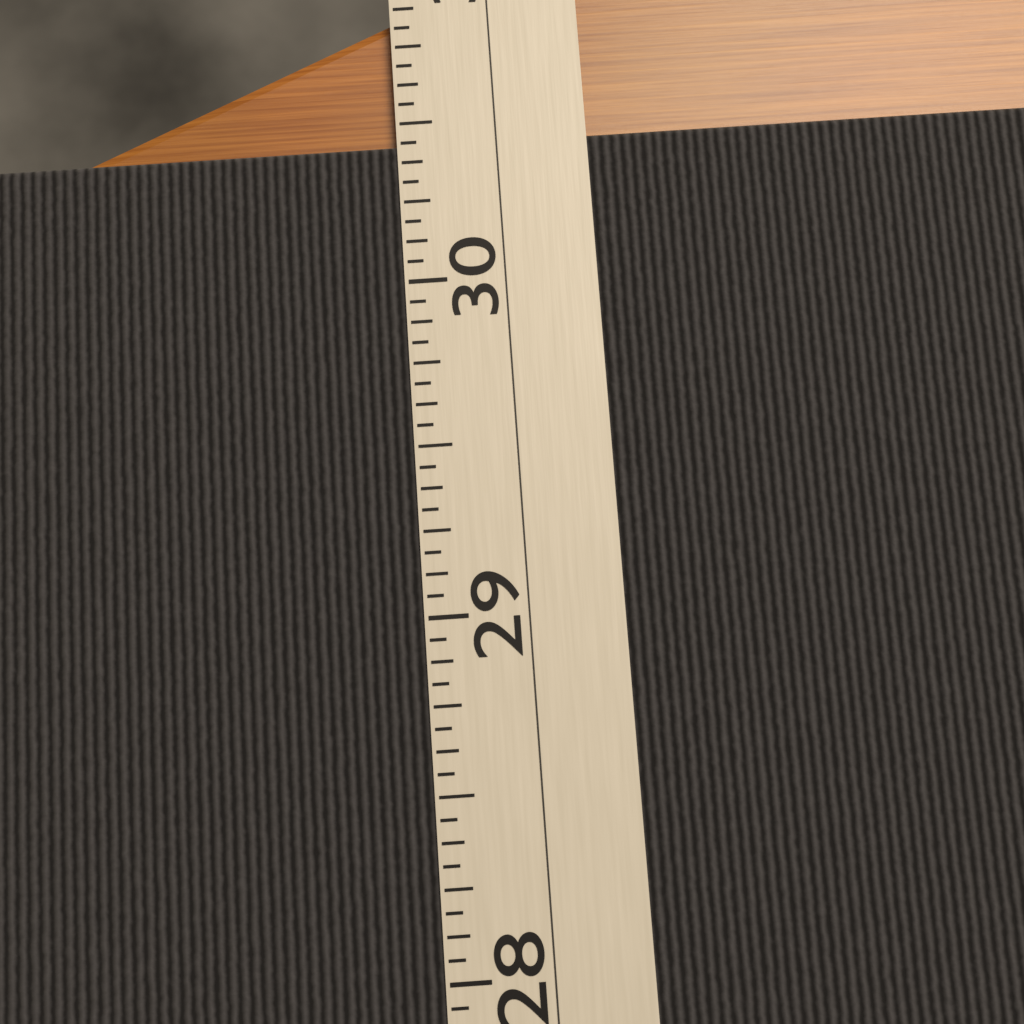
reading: 30.4375 (no unit)
